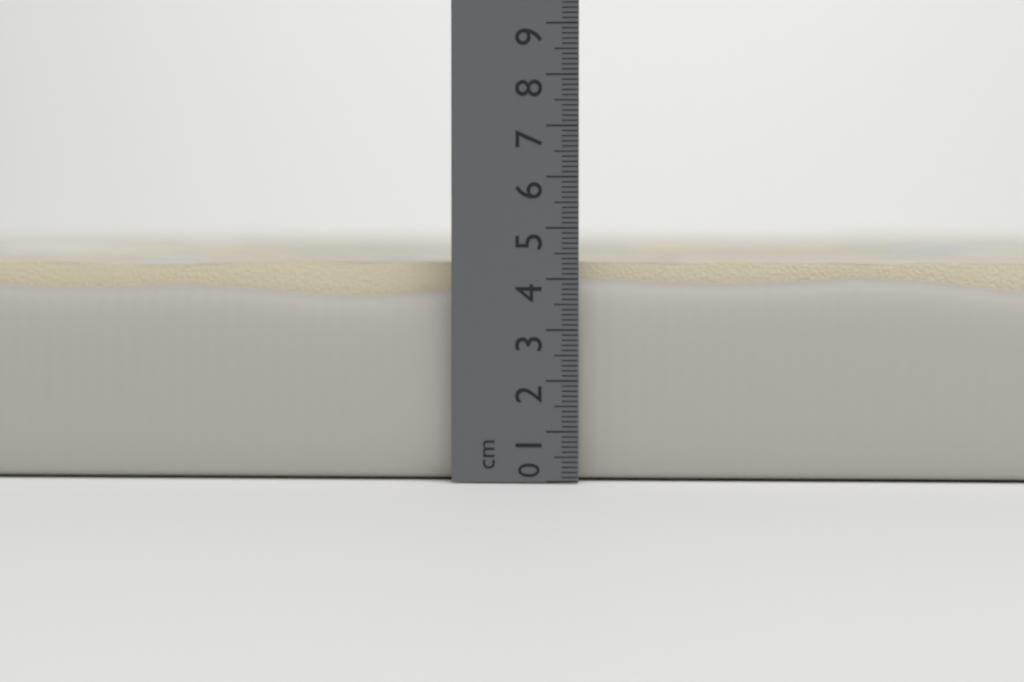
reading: 4.5 cm
